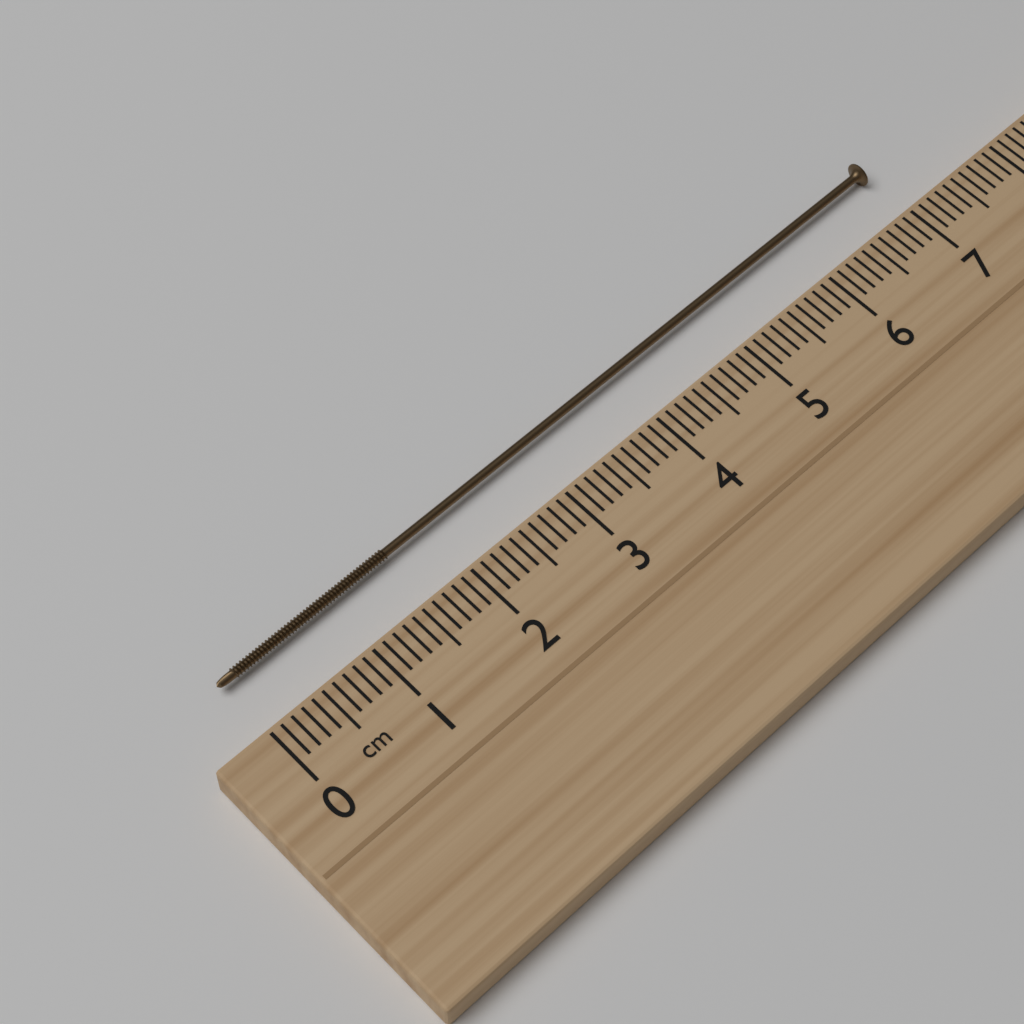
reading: 7.1 cm
